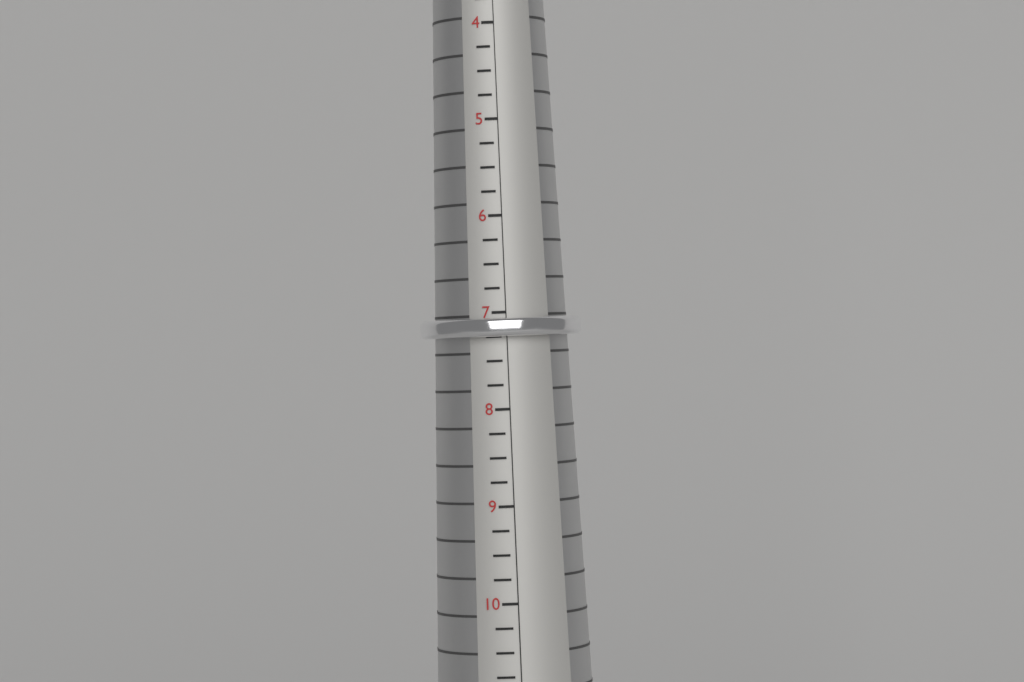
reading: 7.25 (no unit)
